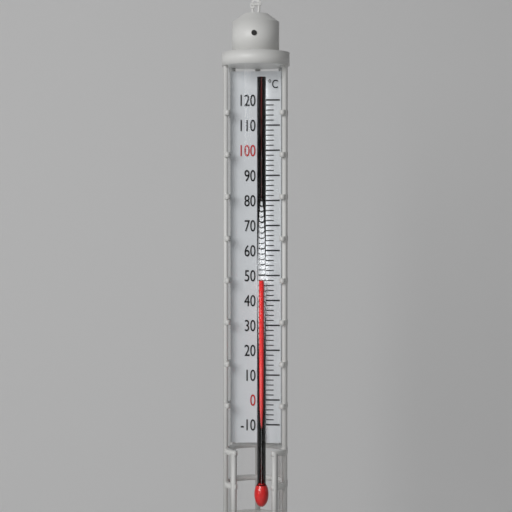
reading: 48 °C
